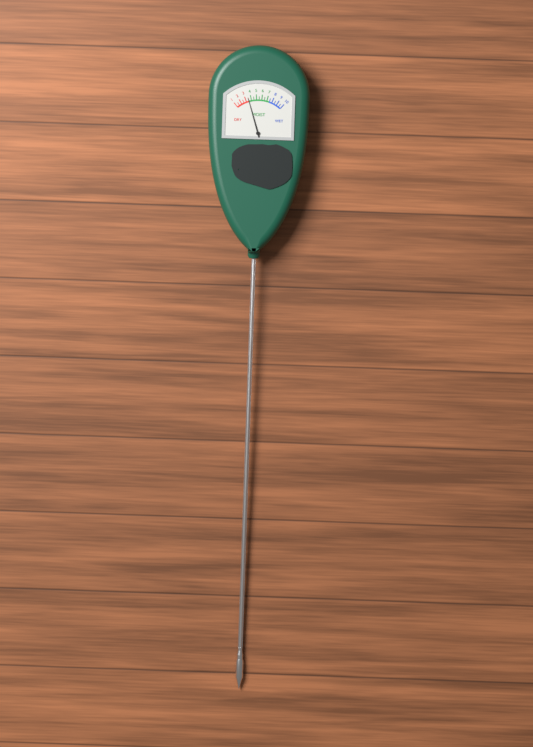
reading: 3.5 (no unit)
